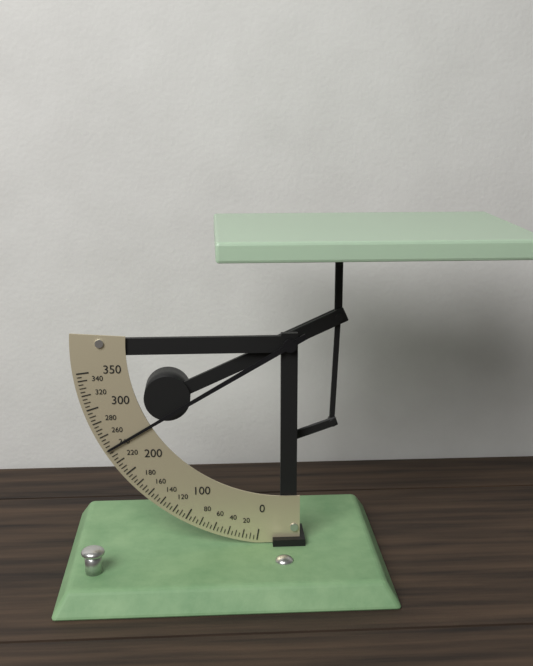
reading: 240 (no unit)
